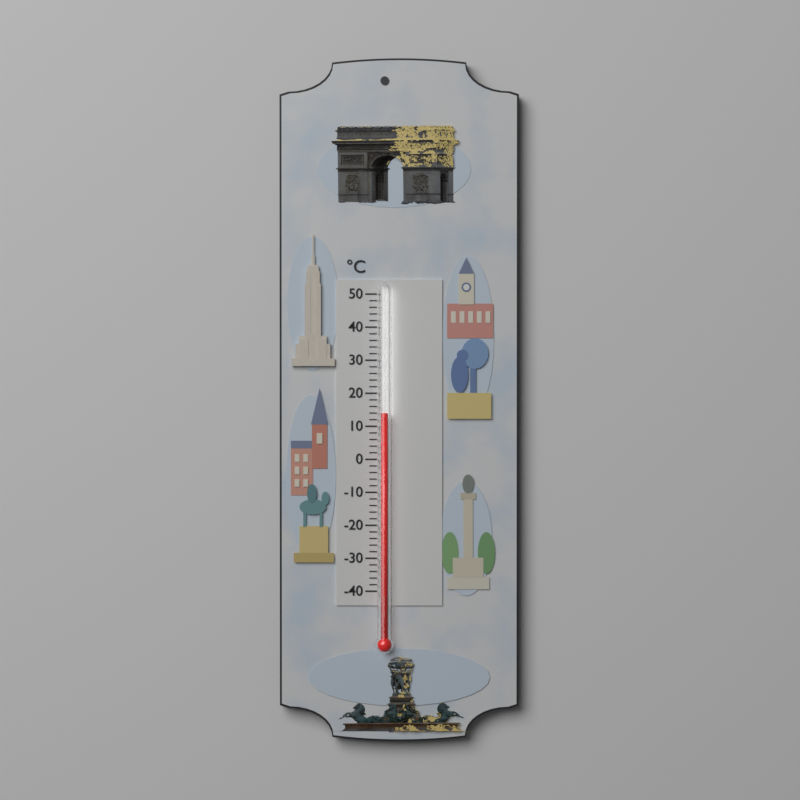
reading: 14 °C
